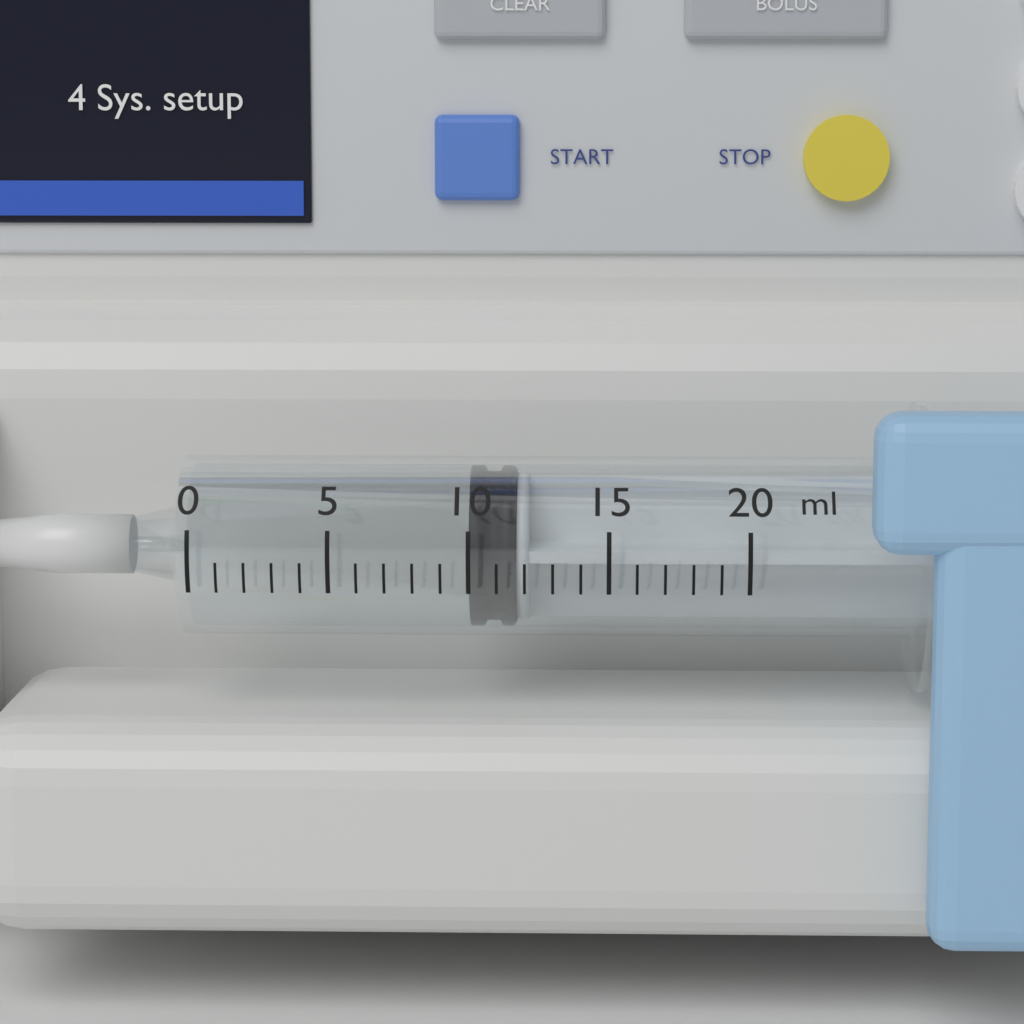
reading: 10 ml
